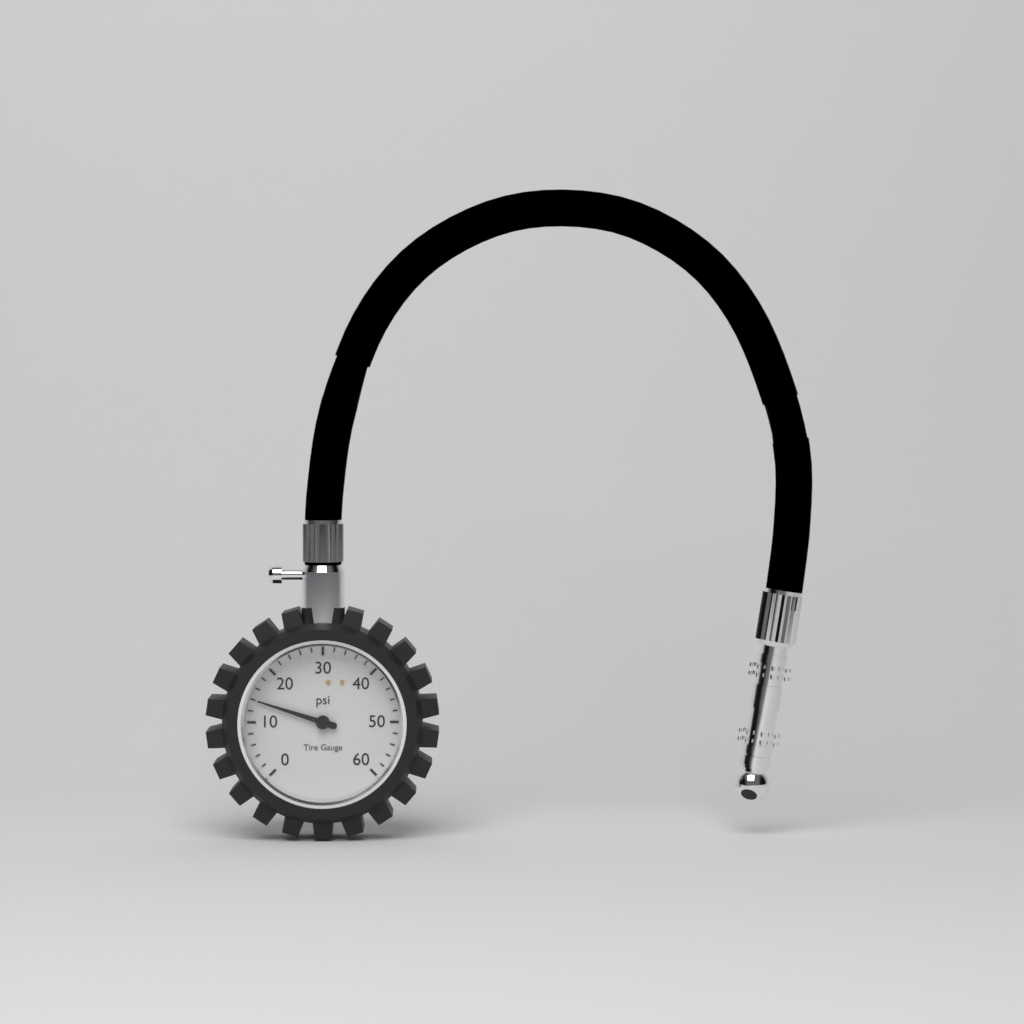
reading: 14 psi
